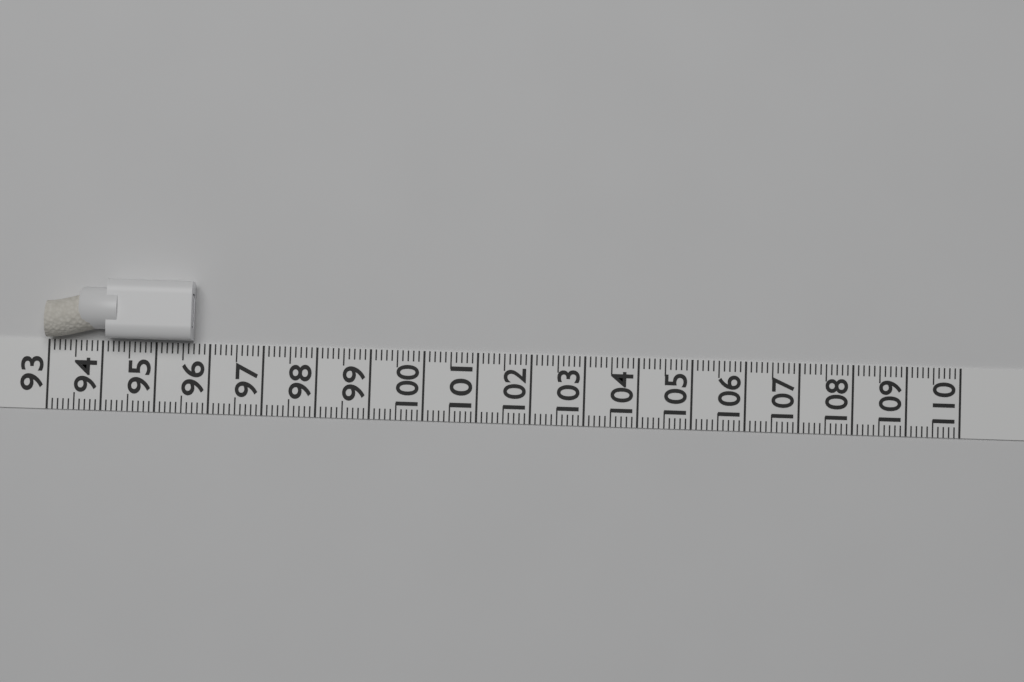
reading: 95.7 (no unit)
